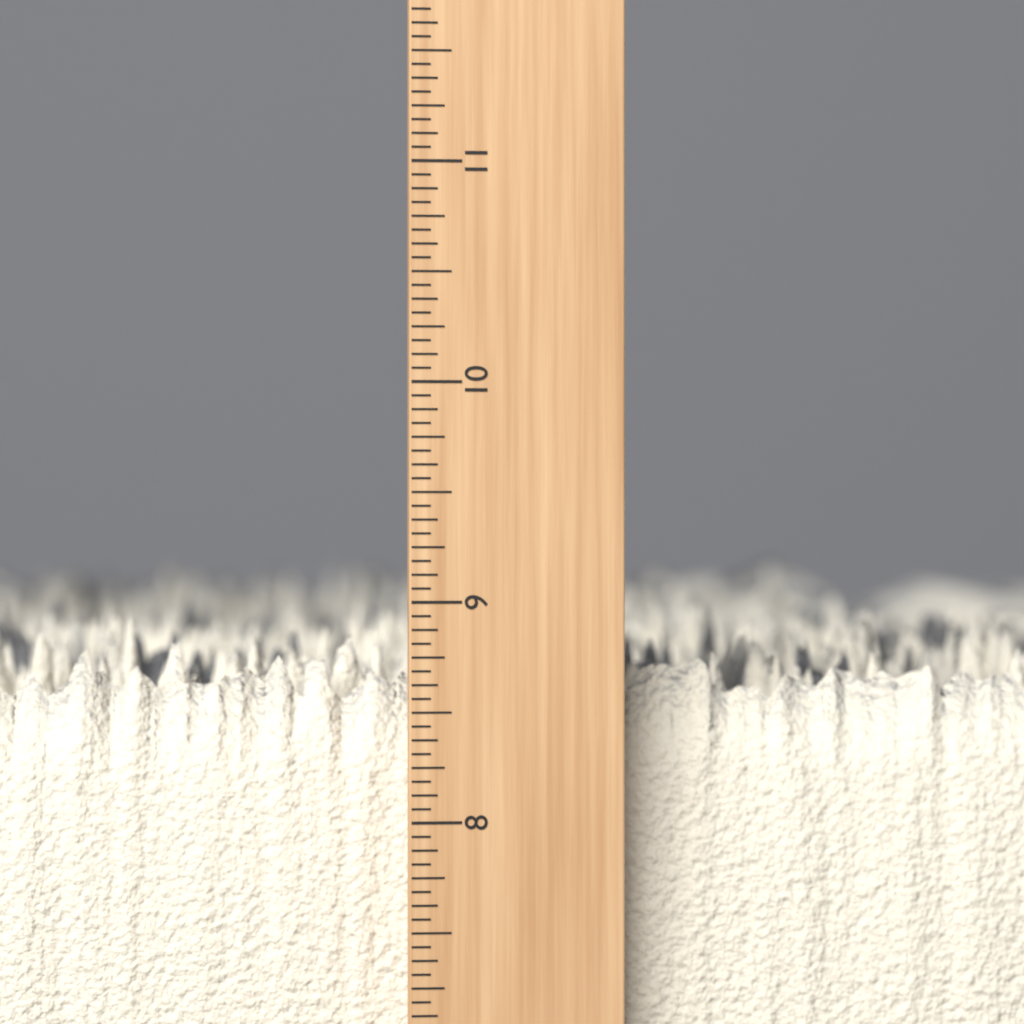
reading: 8.8750 inch
